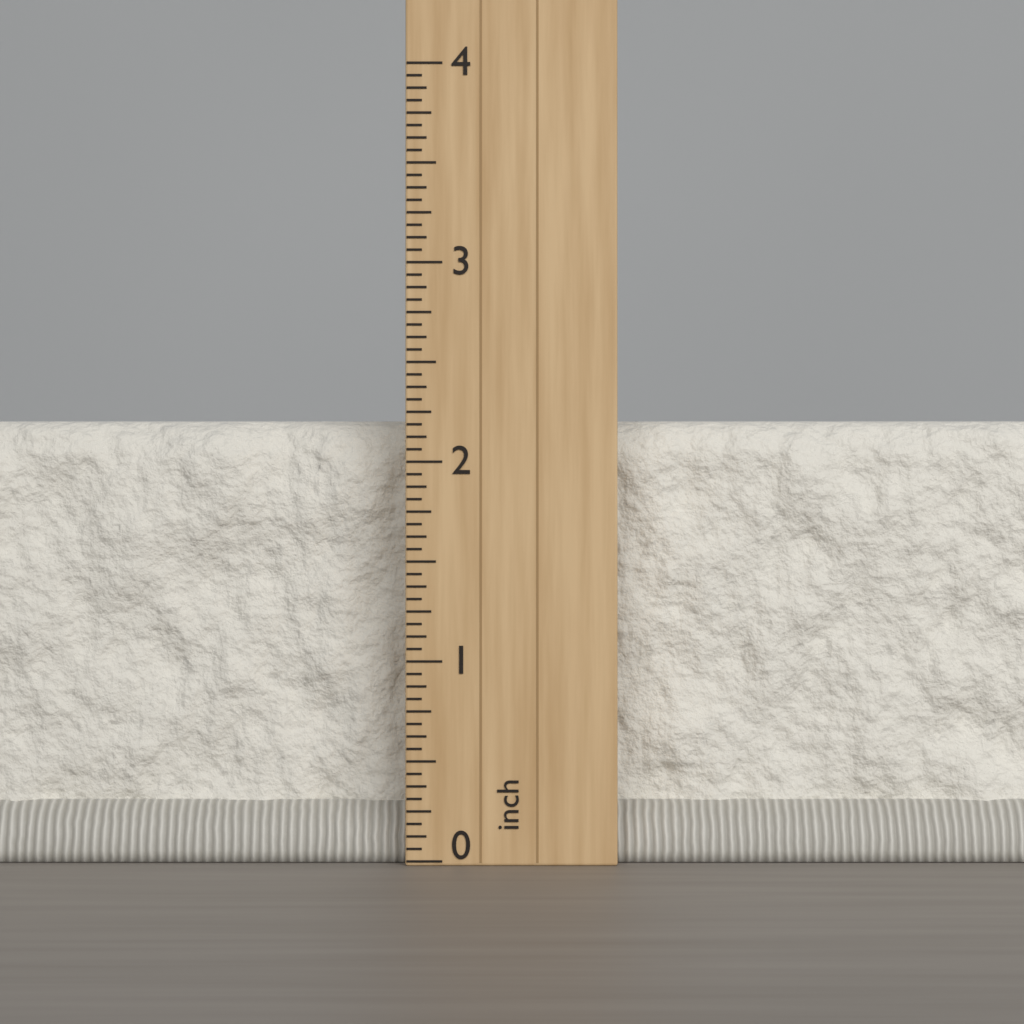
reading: 2.2500 inch
